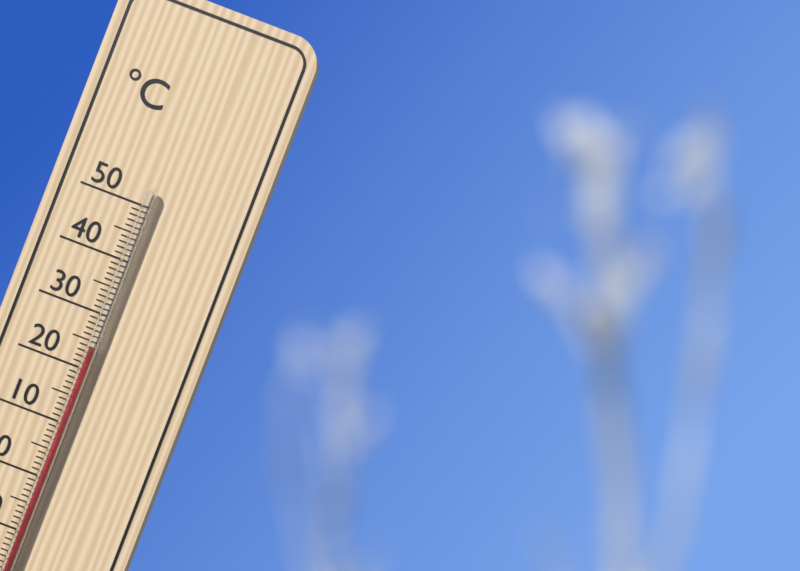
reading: 24 °C
